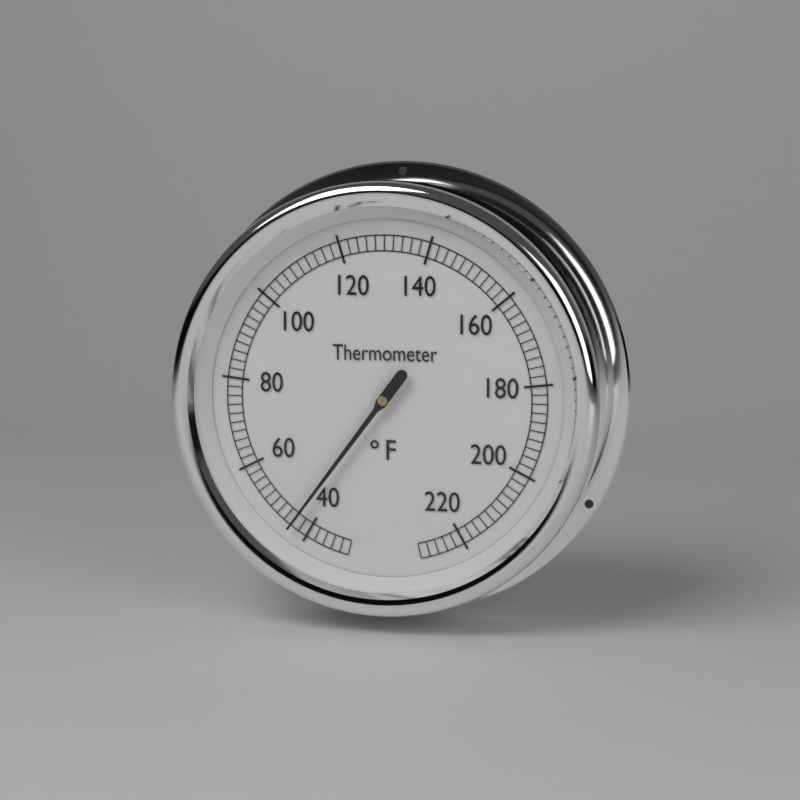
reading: 44 °F
